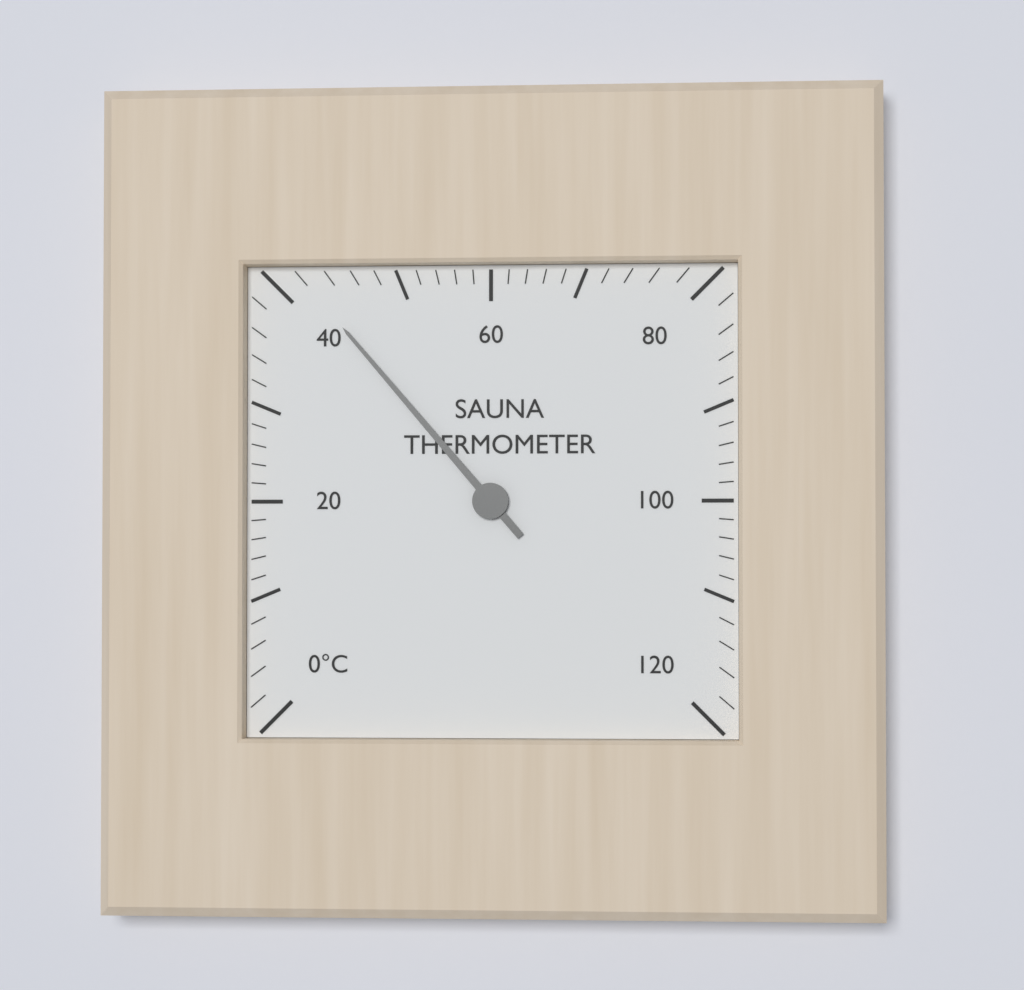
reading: 42 °C
